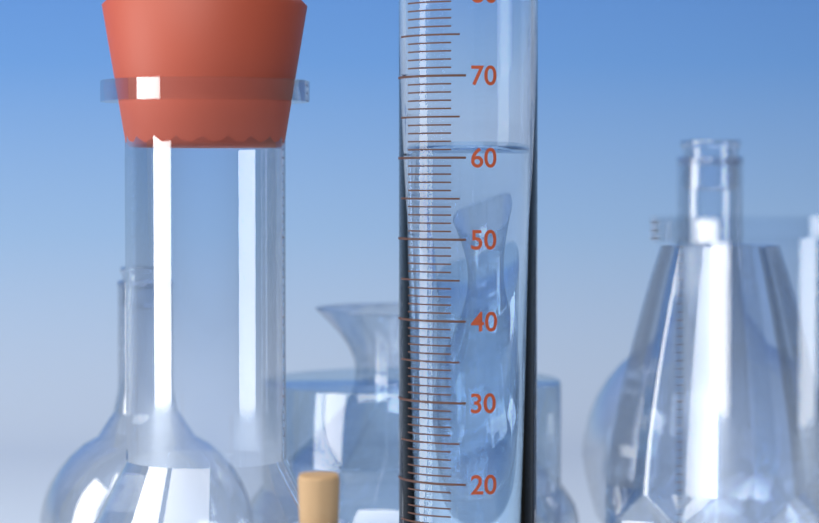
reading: 61 ml
